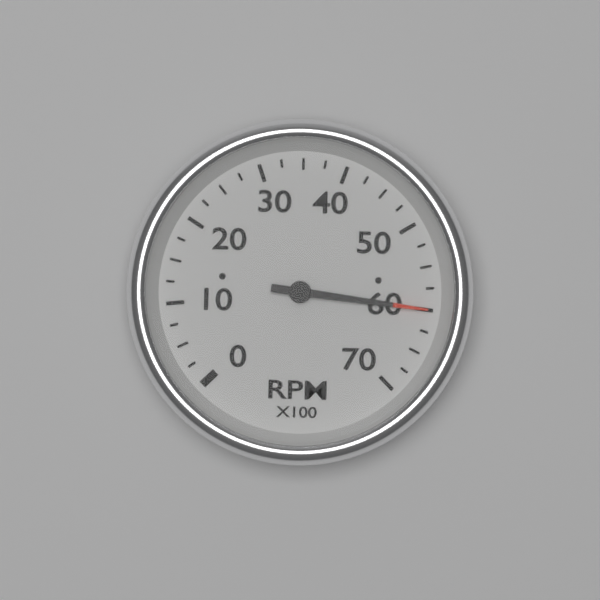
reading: 6000 RPM
